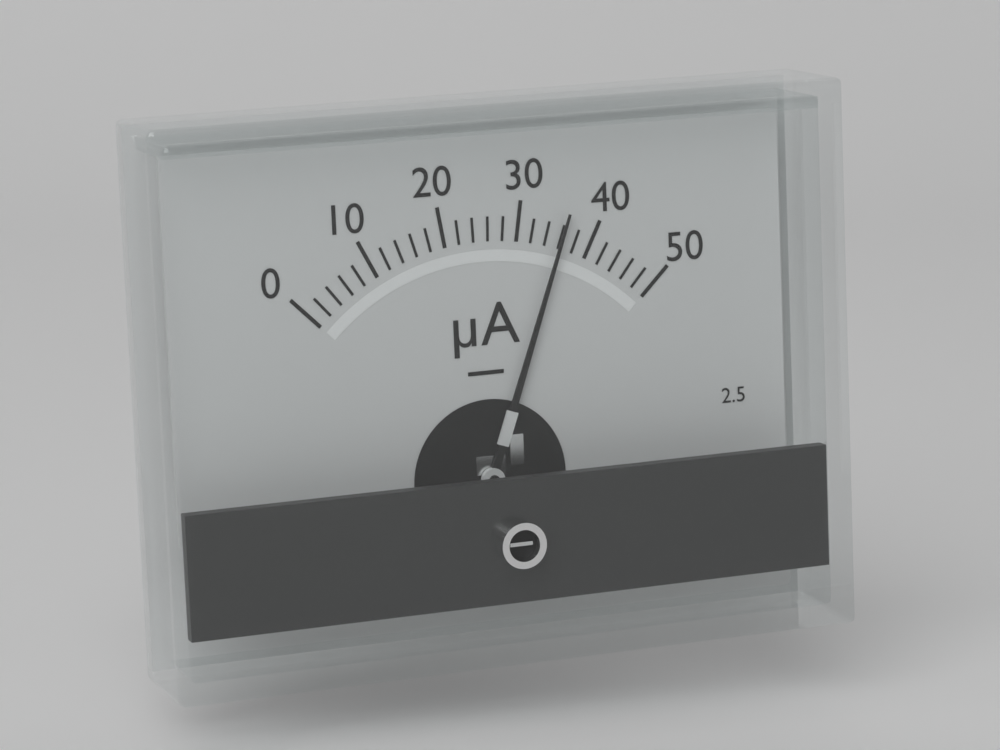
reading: 36 µA
